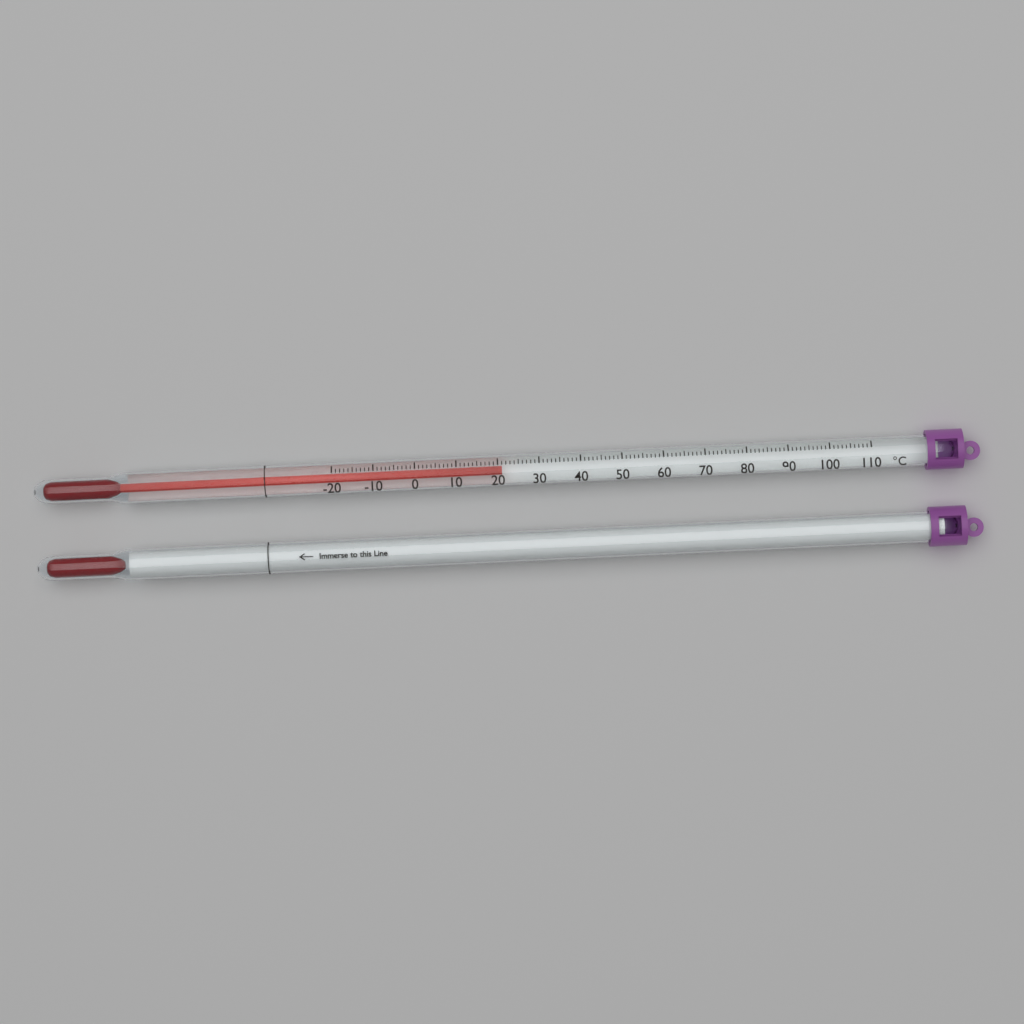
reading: 21 °C
